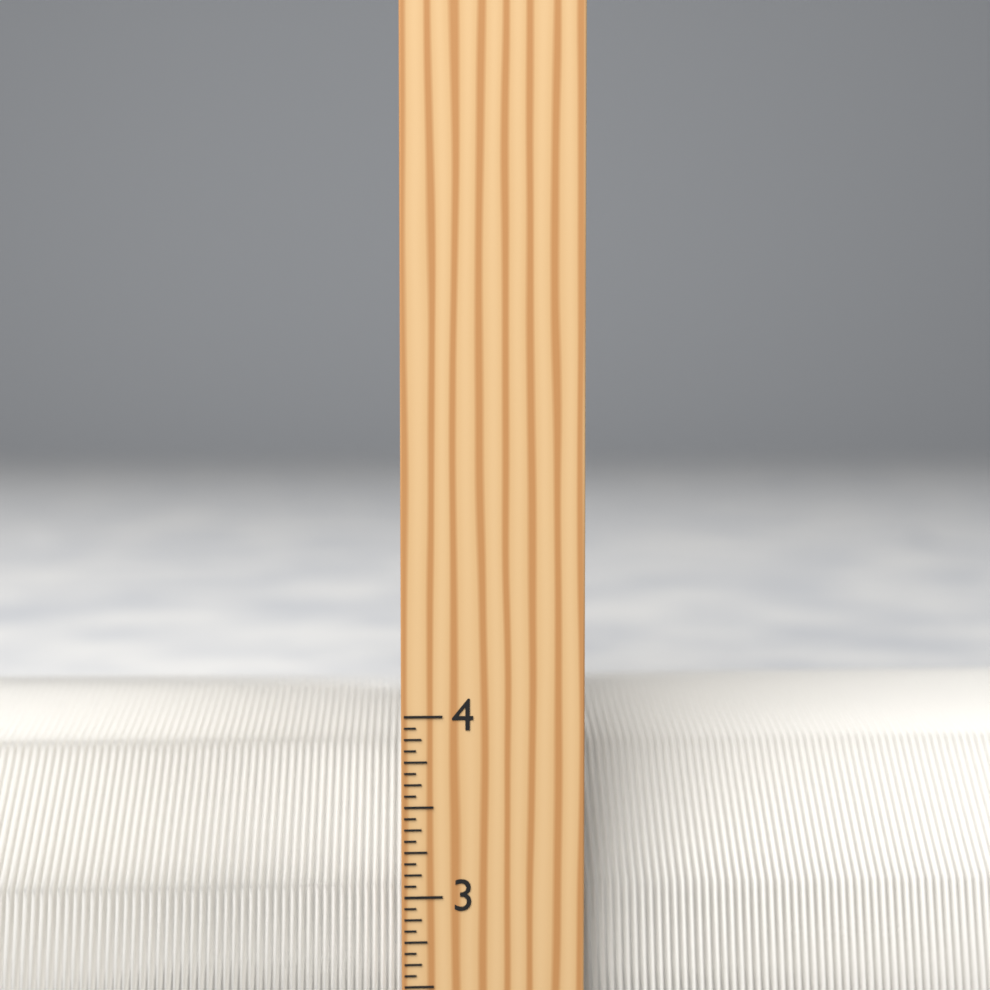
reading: 3.9375 inch
